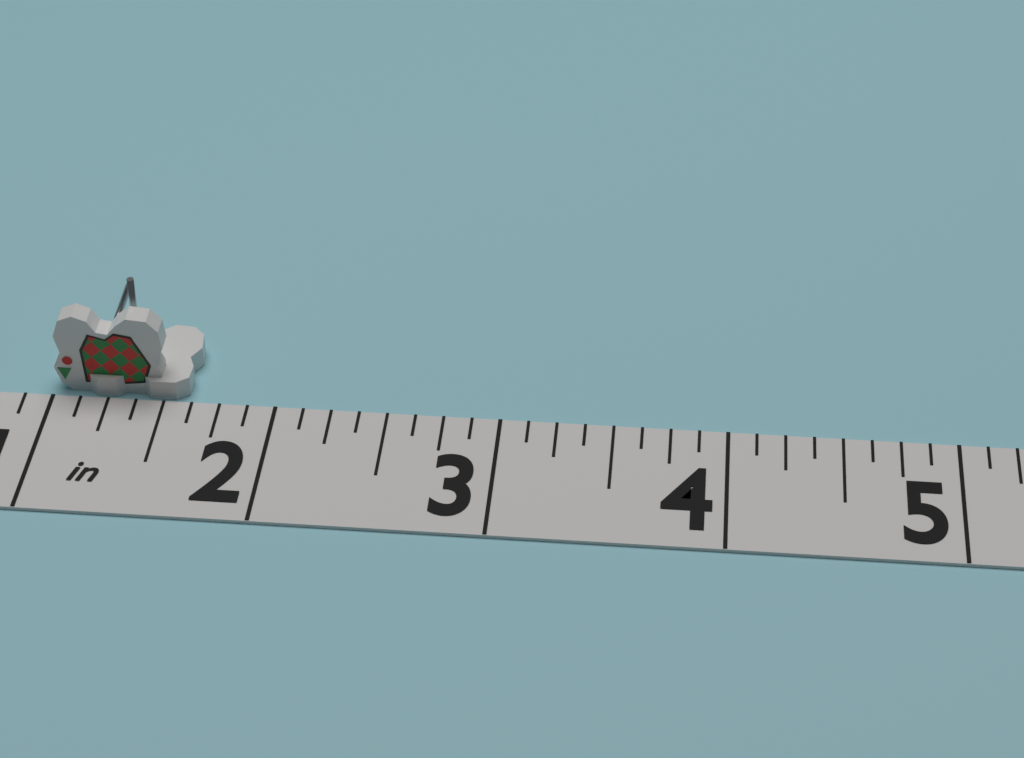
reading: 1.625 in
